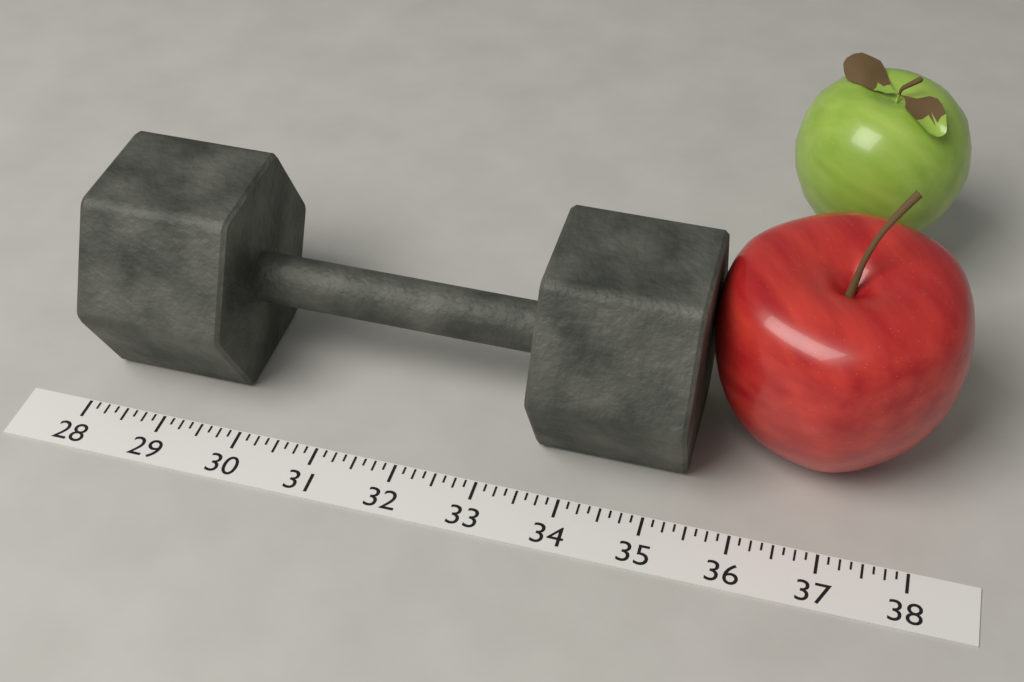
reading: 35.375 (no unit)
